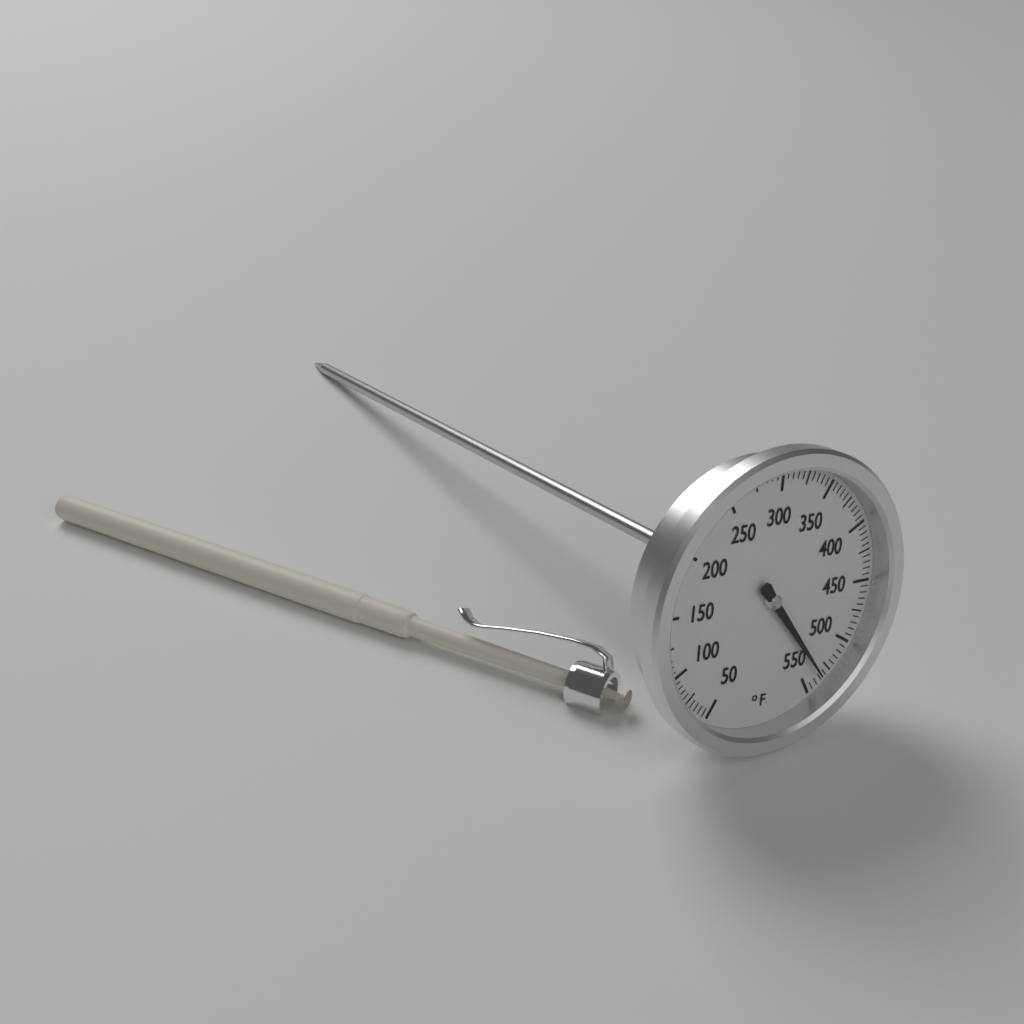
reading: 535 °F
